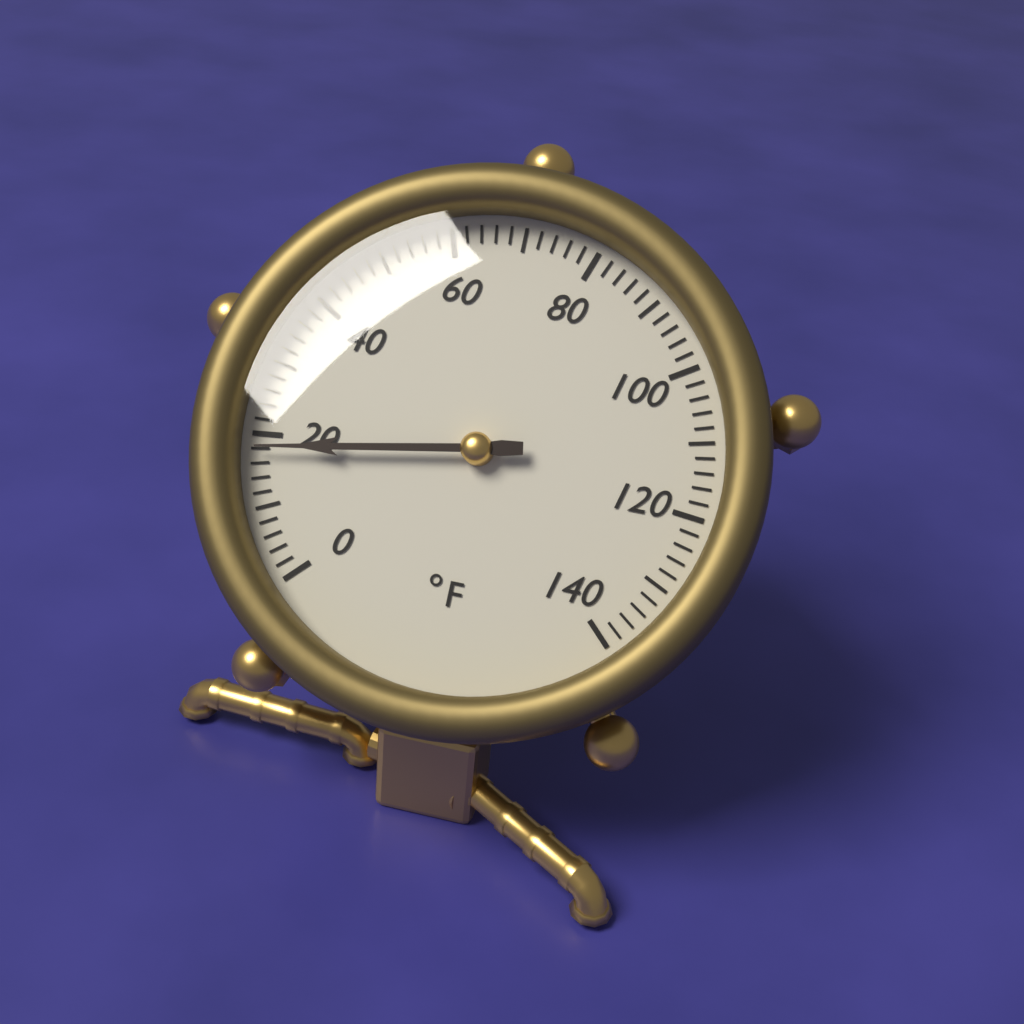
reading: 18 °F
